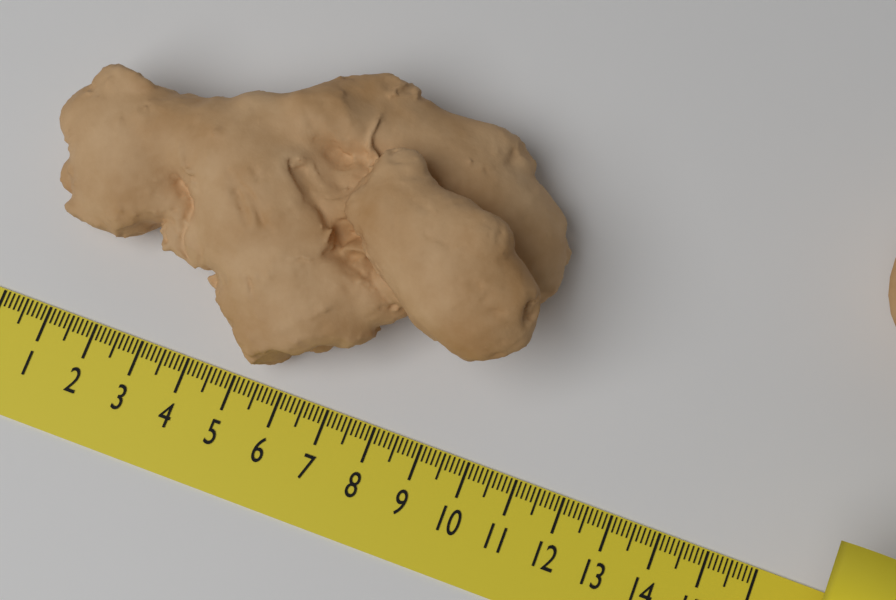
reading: 10.5 cm
